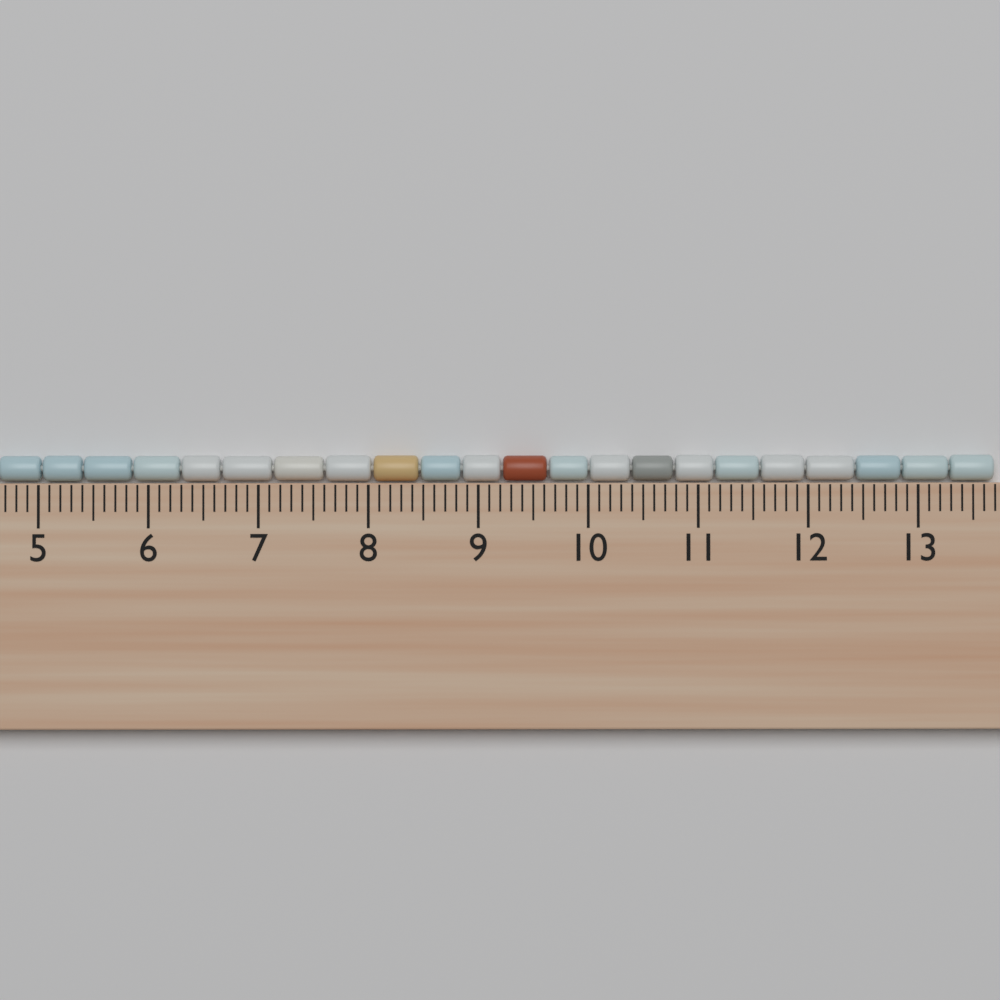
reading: 13.7 cm
